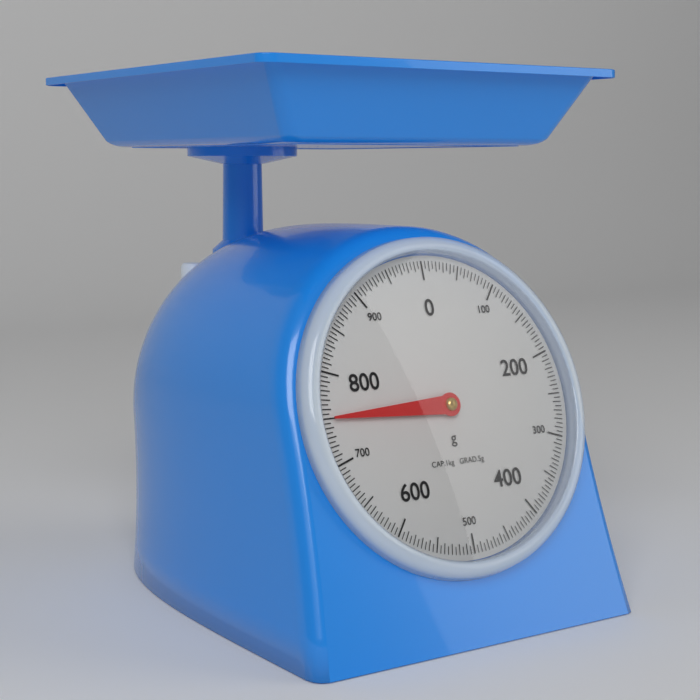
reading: 750 g
